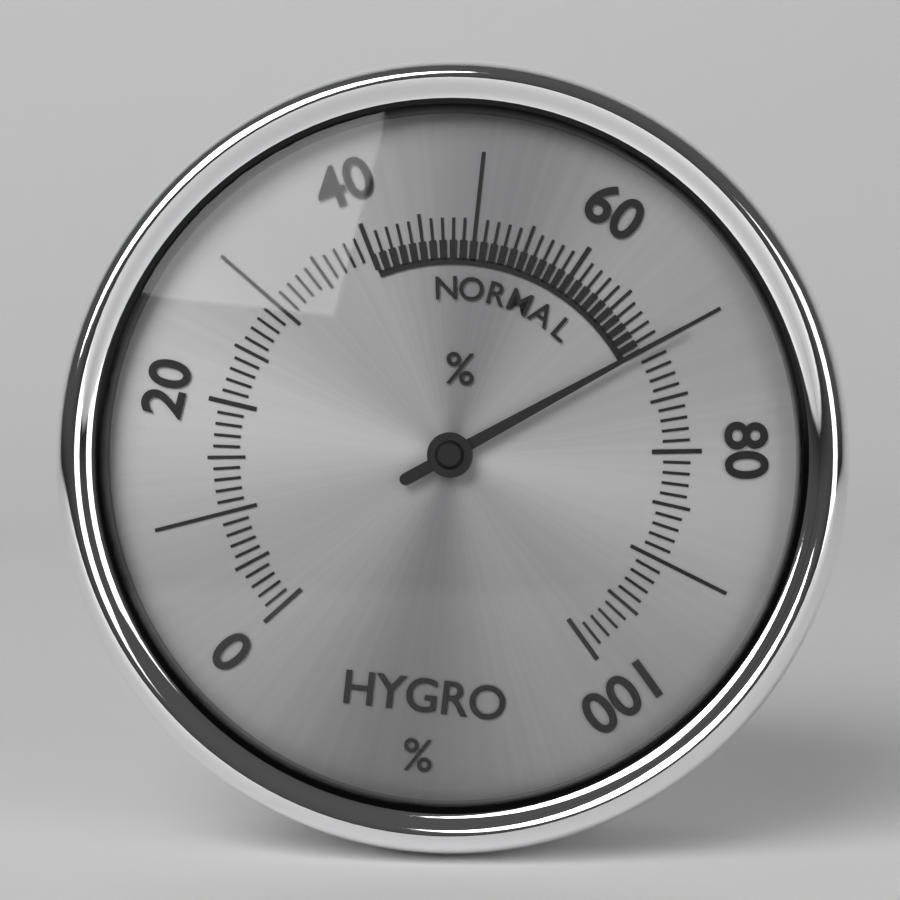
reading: 70 %
